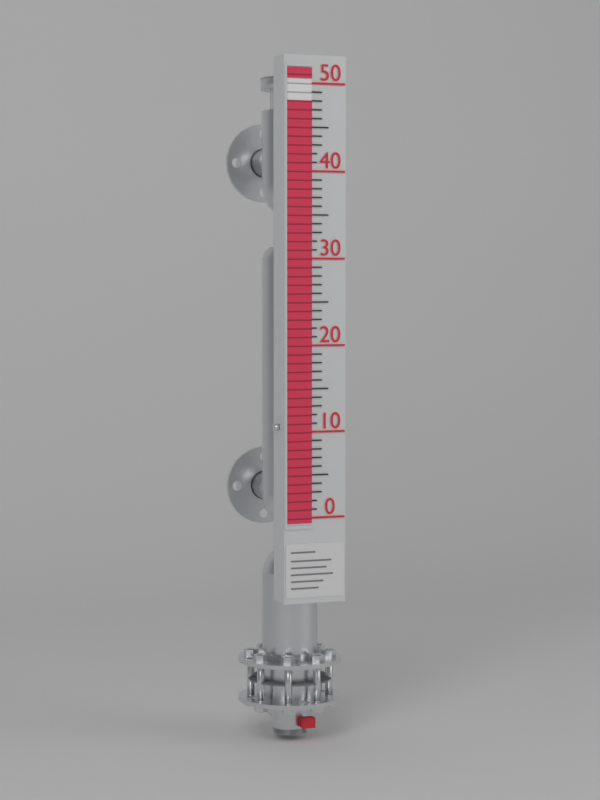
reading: 48 (no unit)
